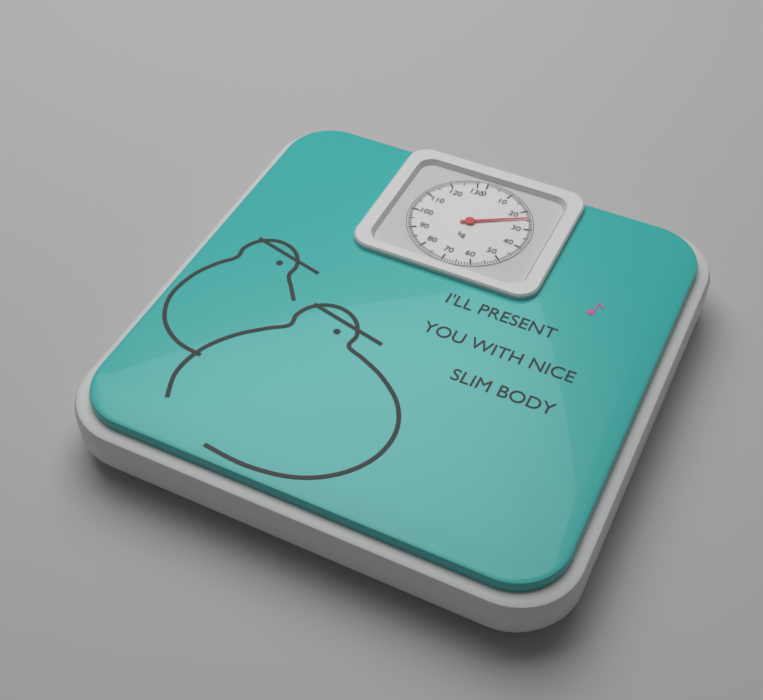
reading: 24 kg
